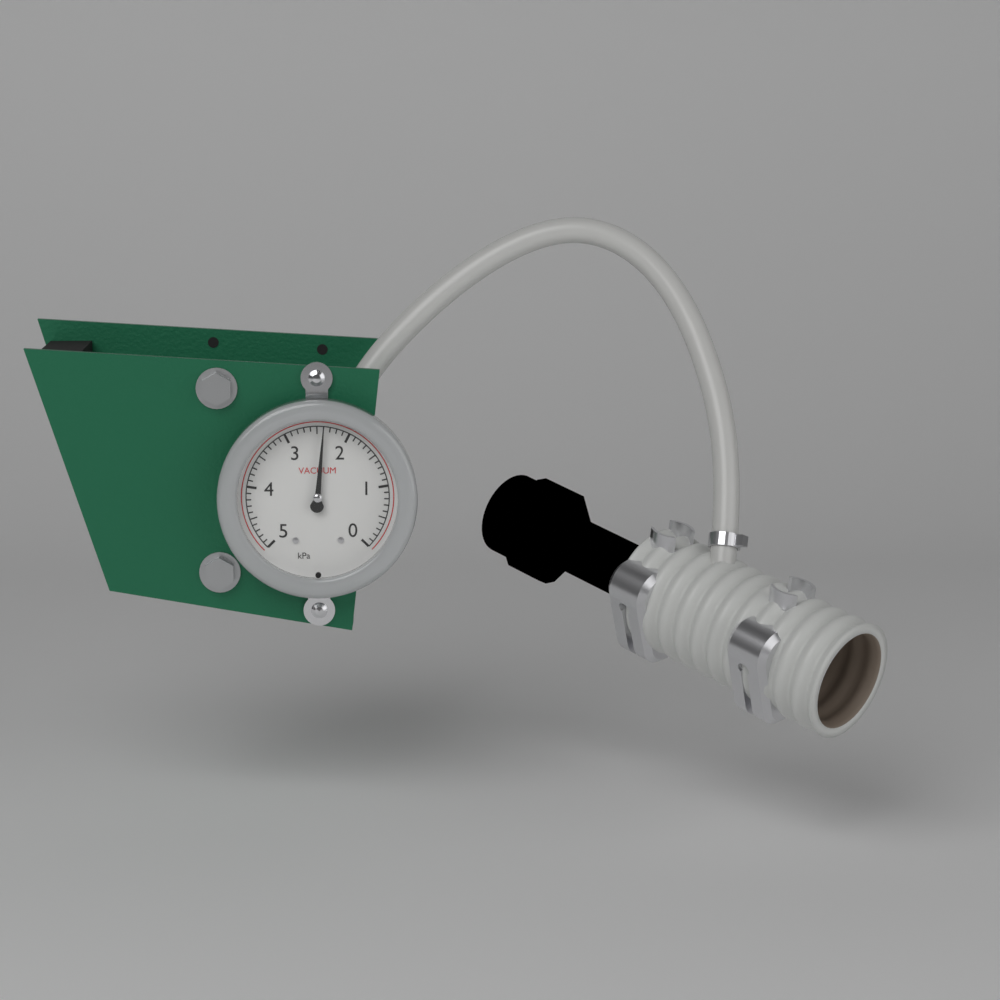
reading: 2.4 kPa
